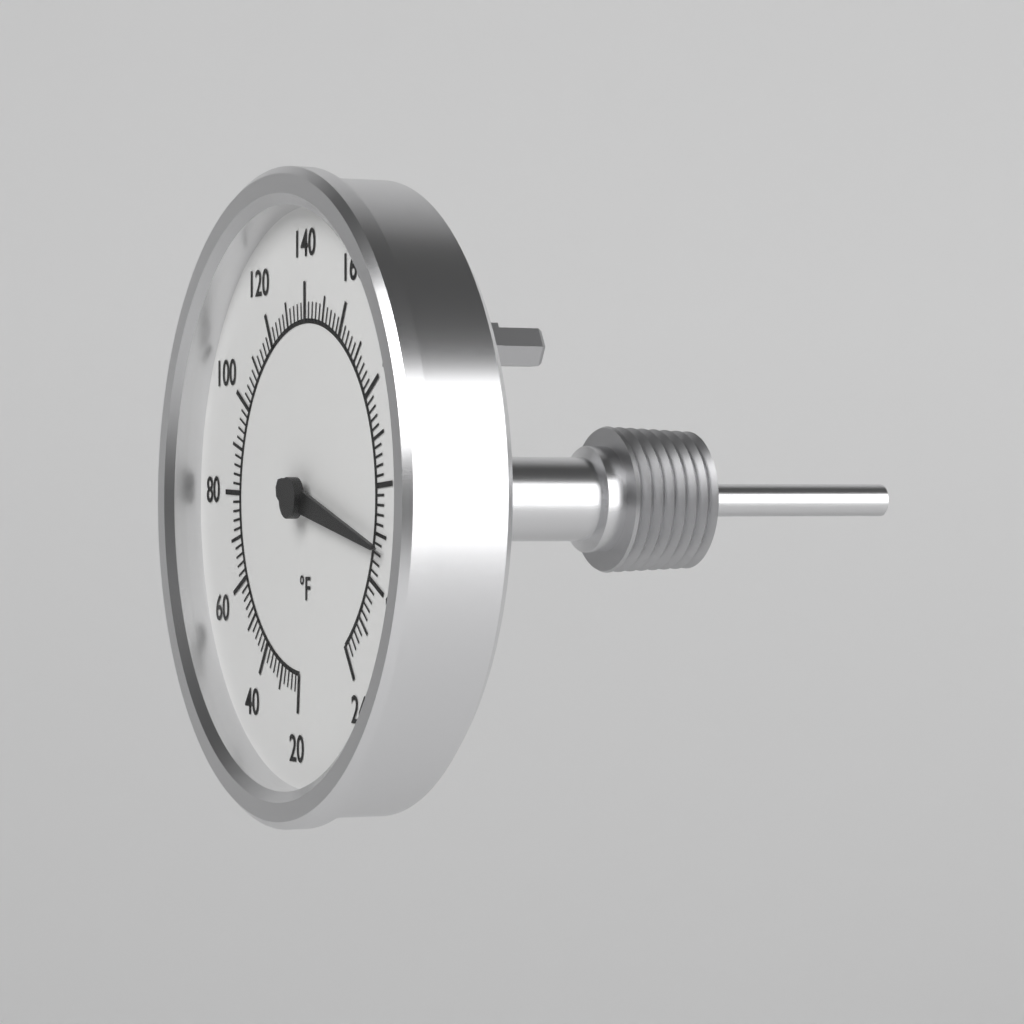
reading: 212 °F
